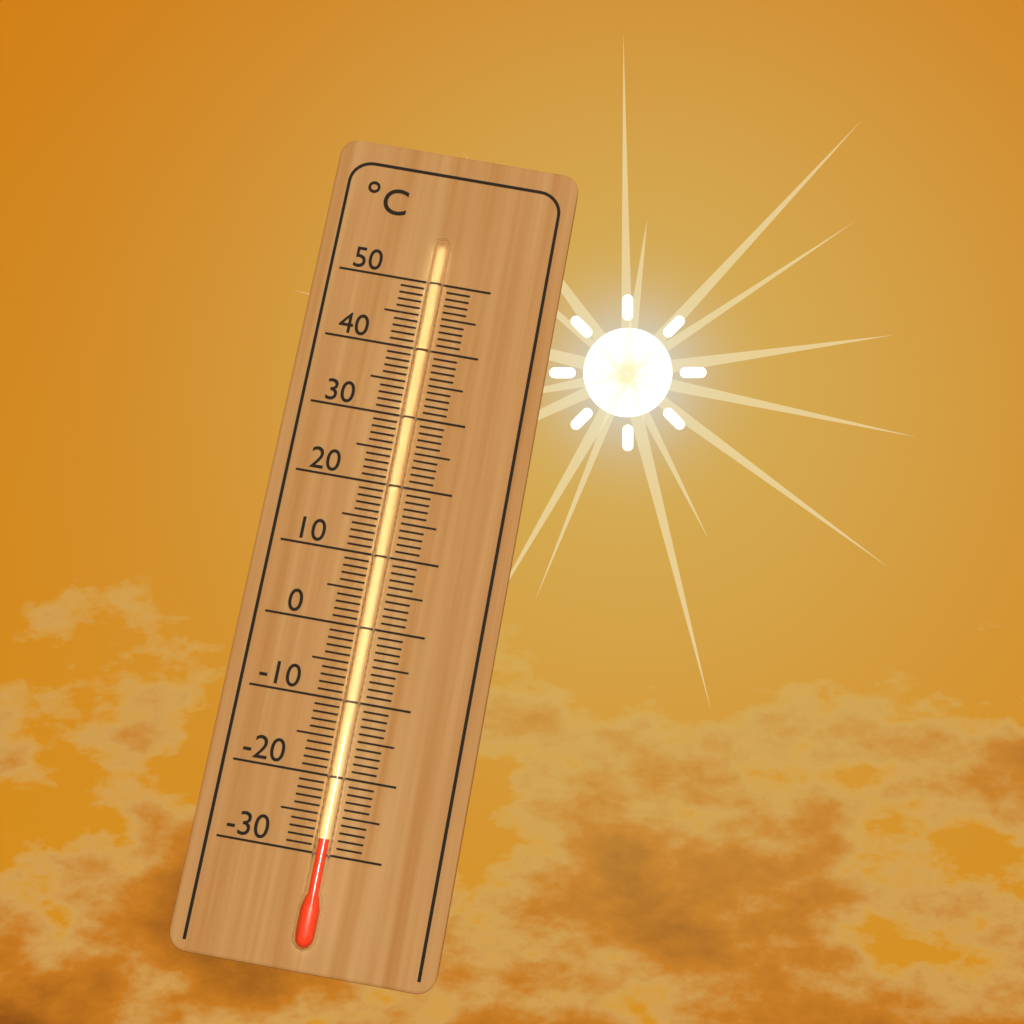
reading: -28 °C
